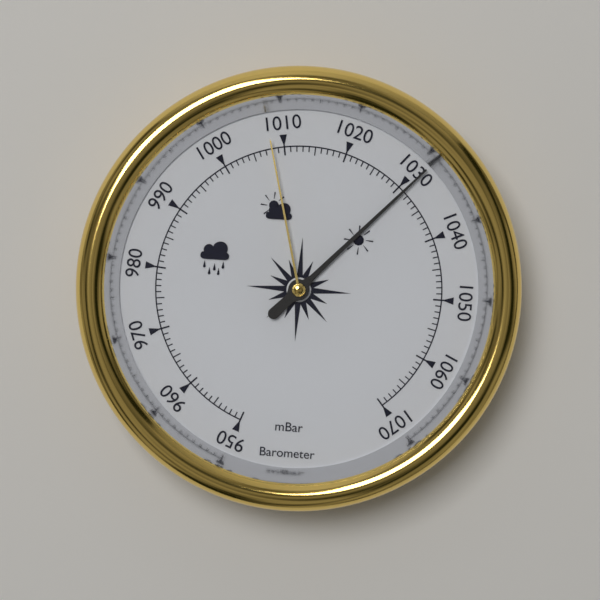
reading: 1031 mbar
